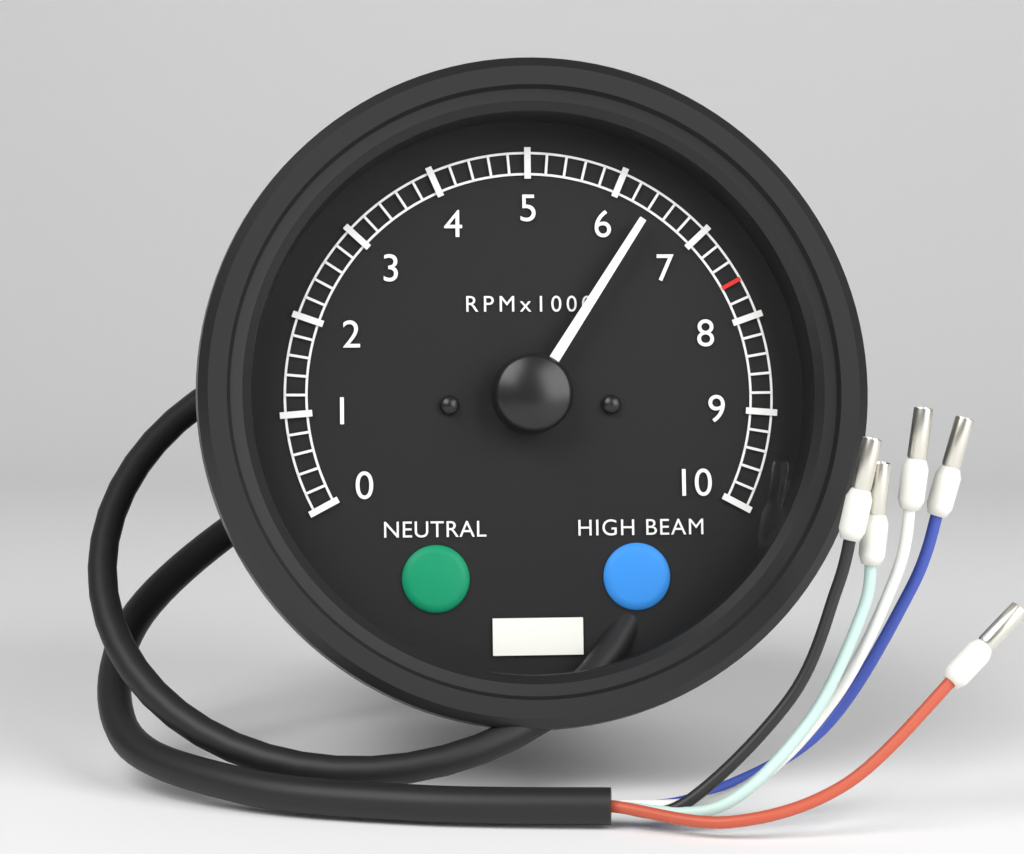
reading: 6400 RPM
